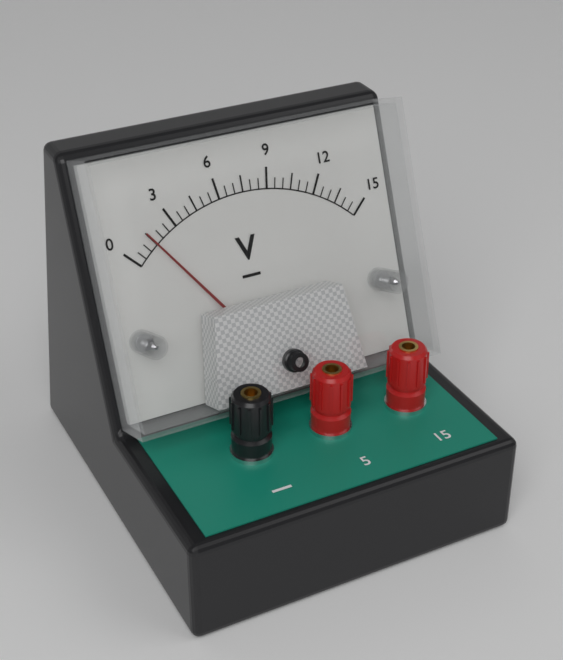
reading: 1.5 V
